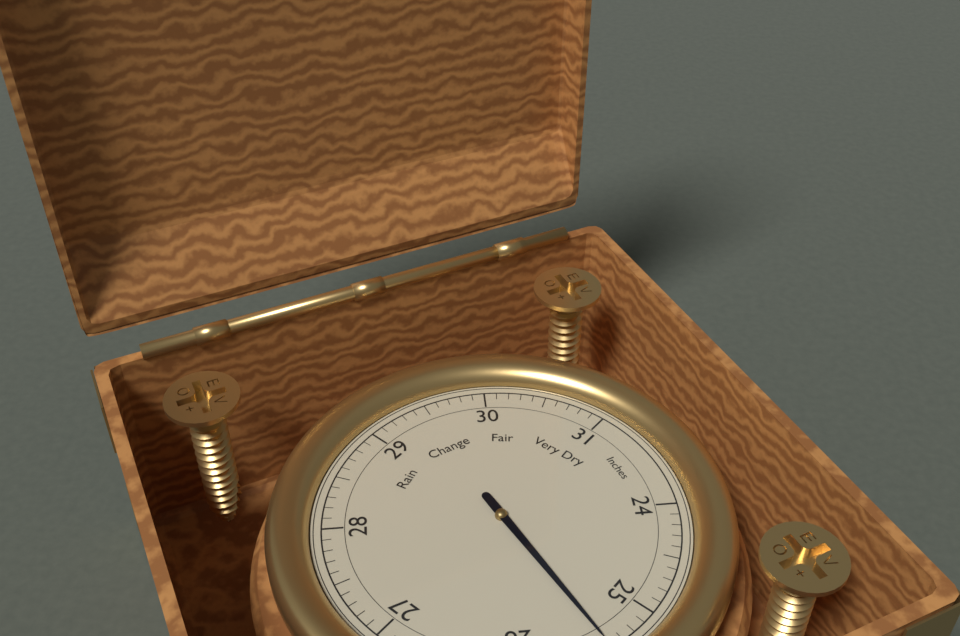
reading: 25.4 Inches
